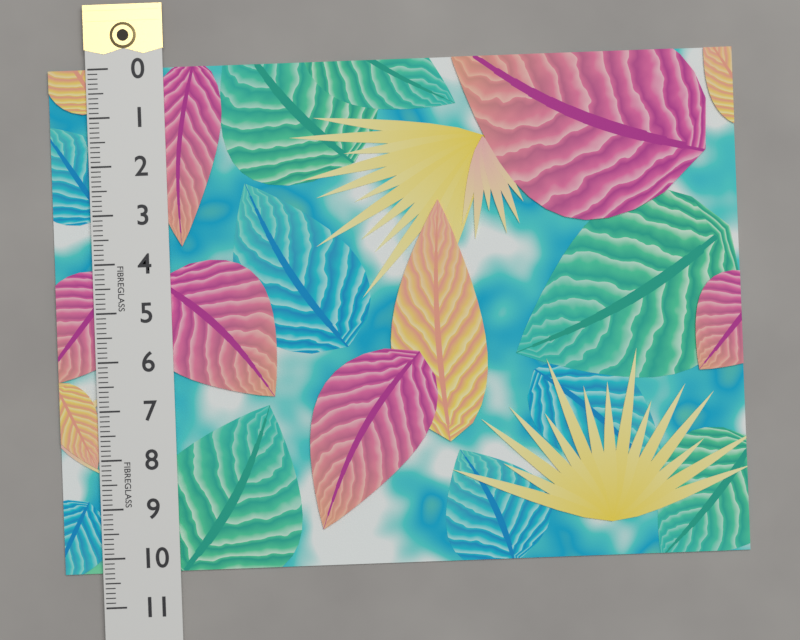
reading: 10.3 (no unit)
